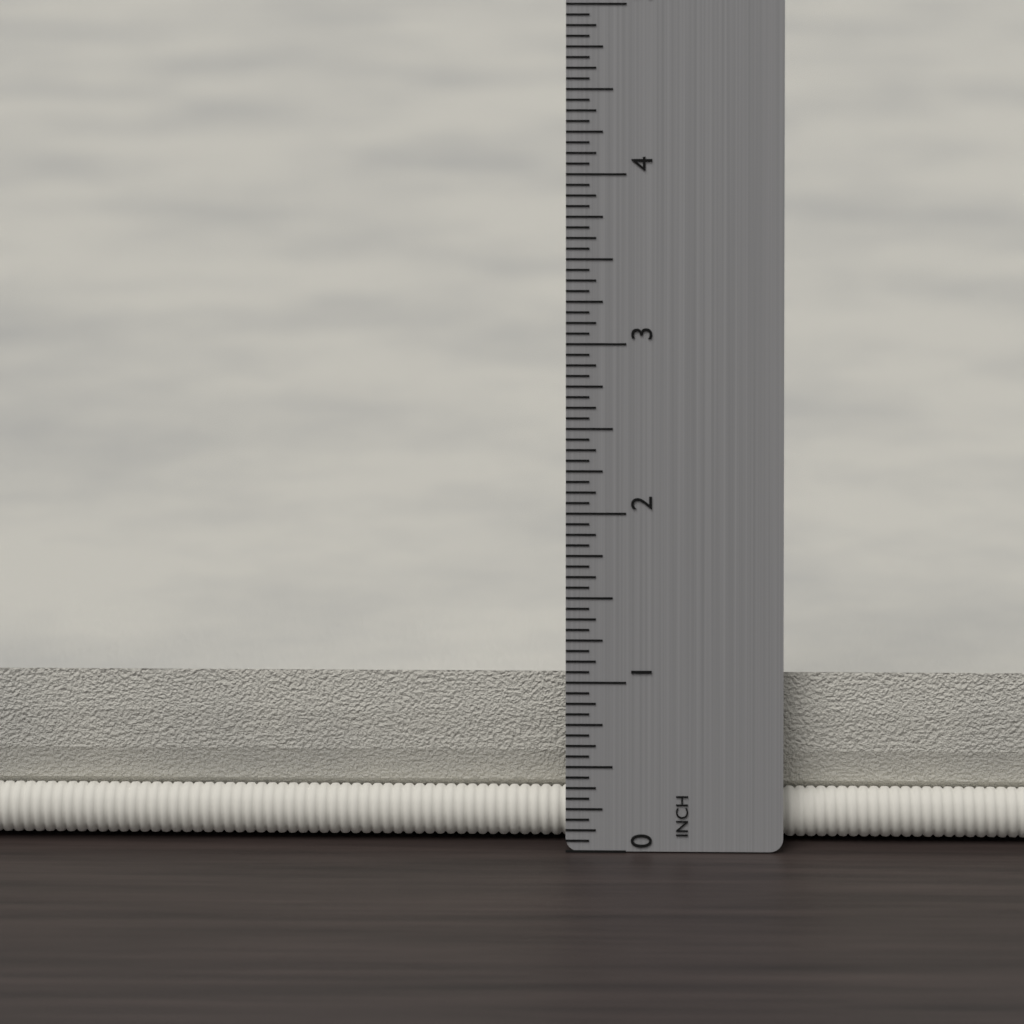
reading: 1.0000 in
